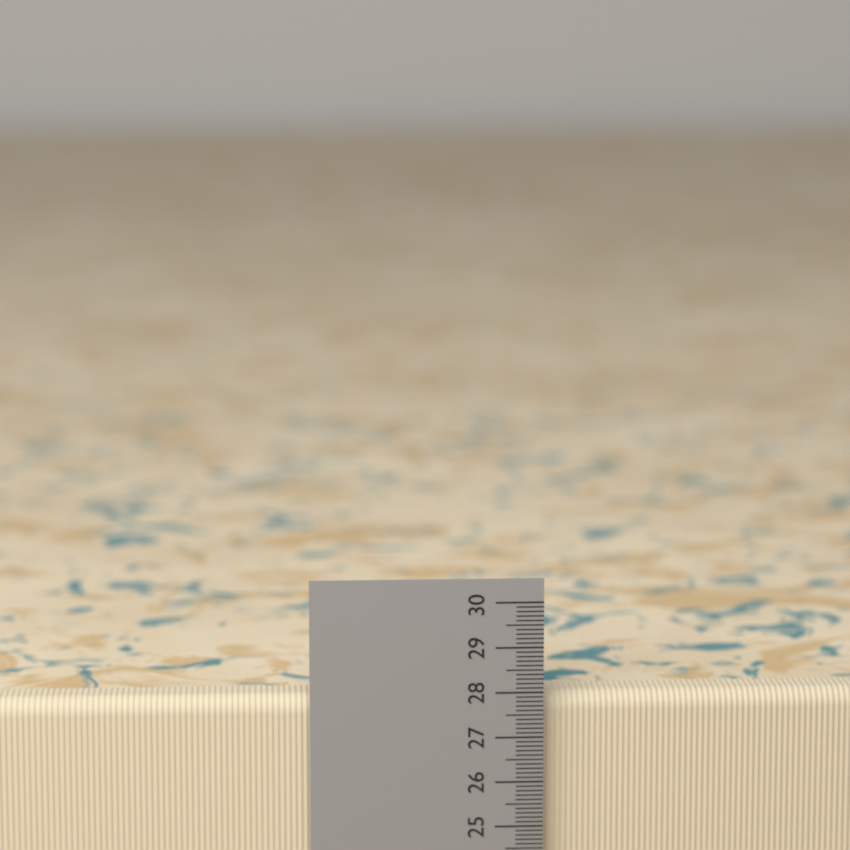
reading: 27.9 cm
